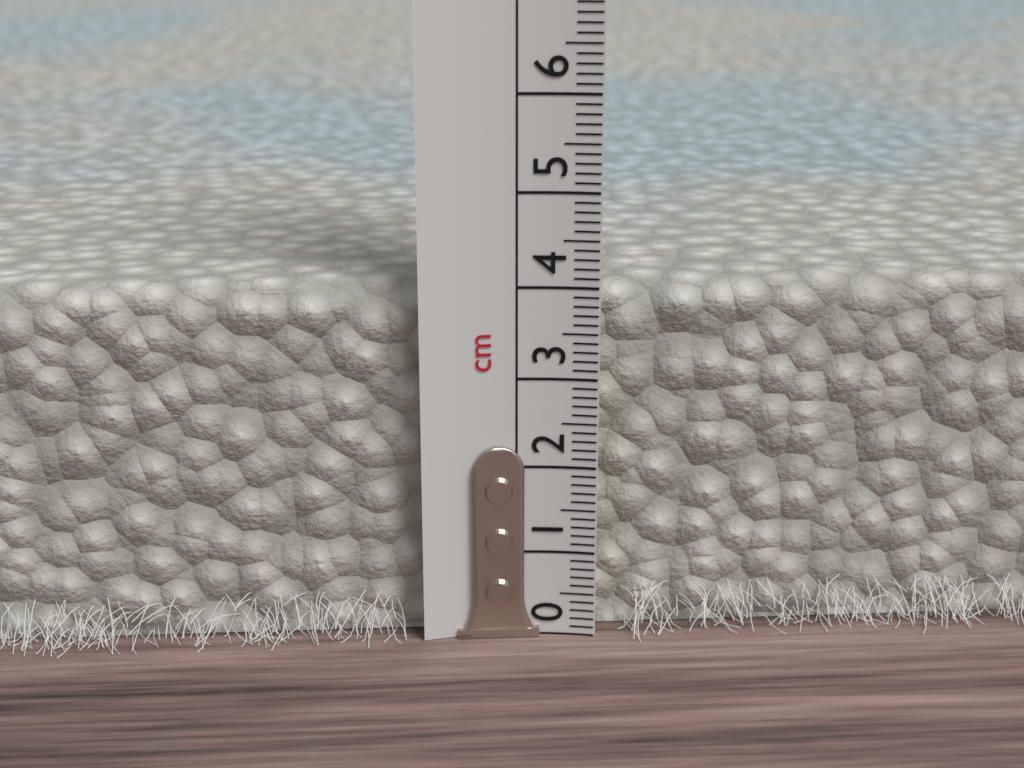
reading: 4.0 cm
